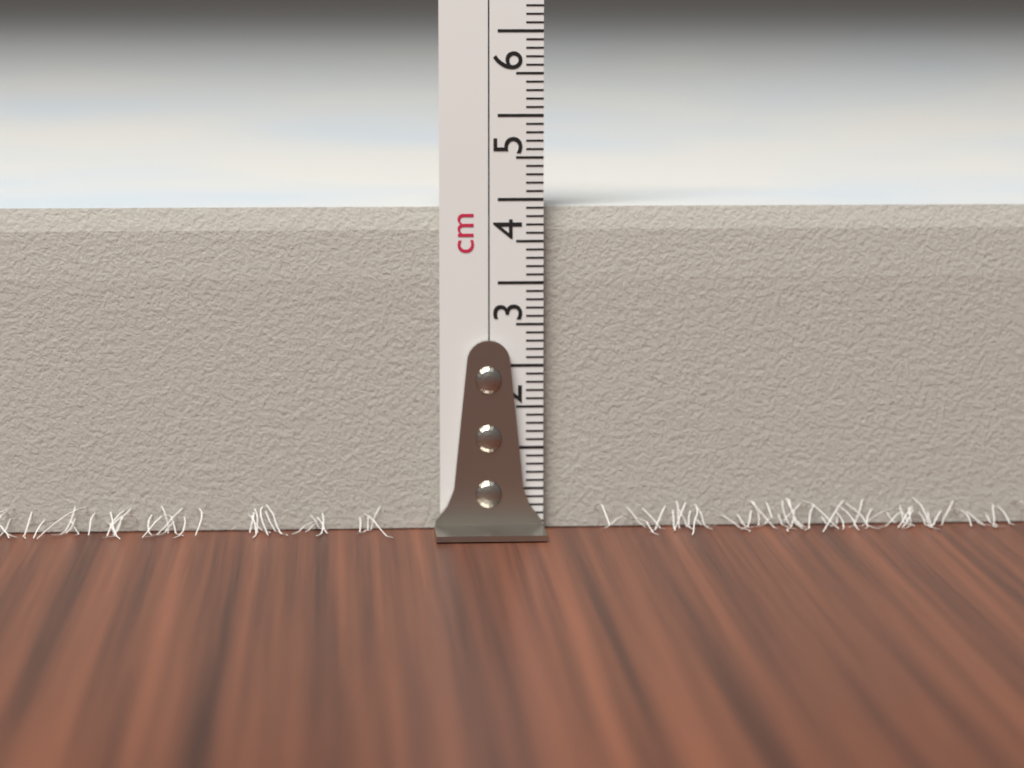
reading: 3.9 cm
